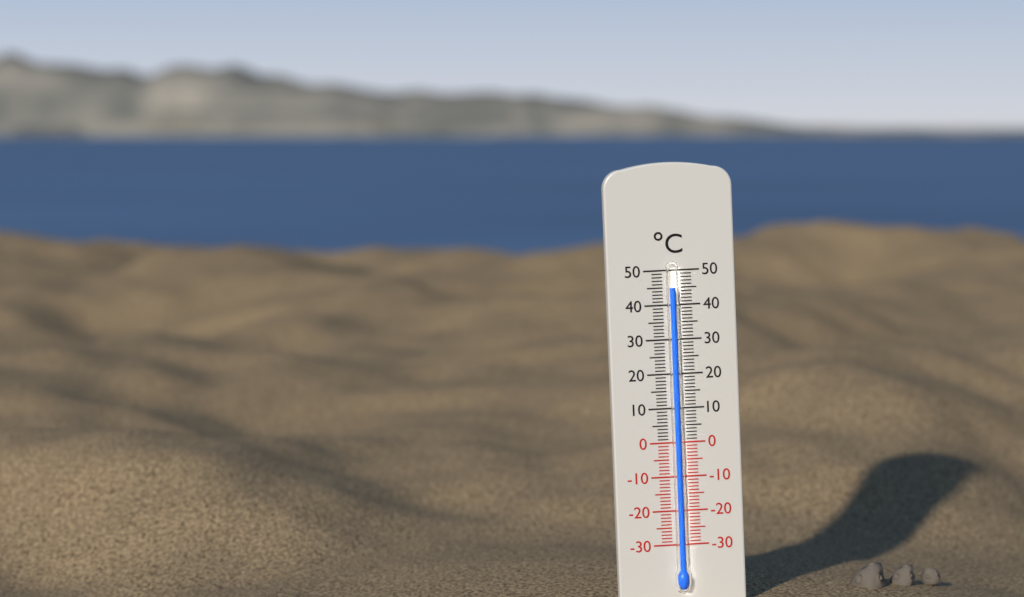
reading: 45 °C
